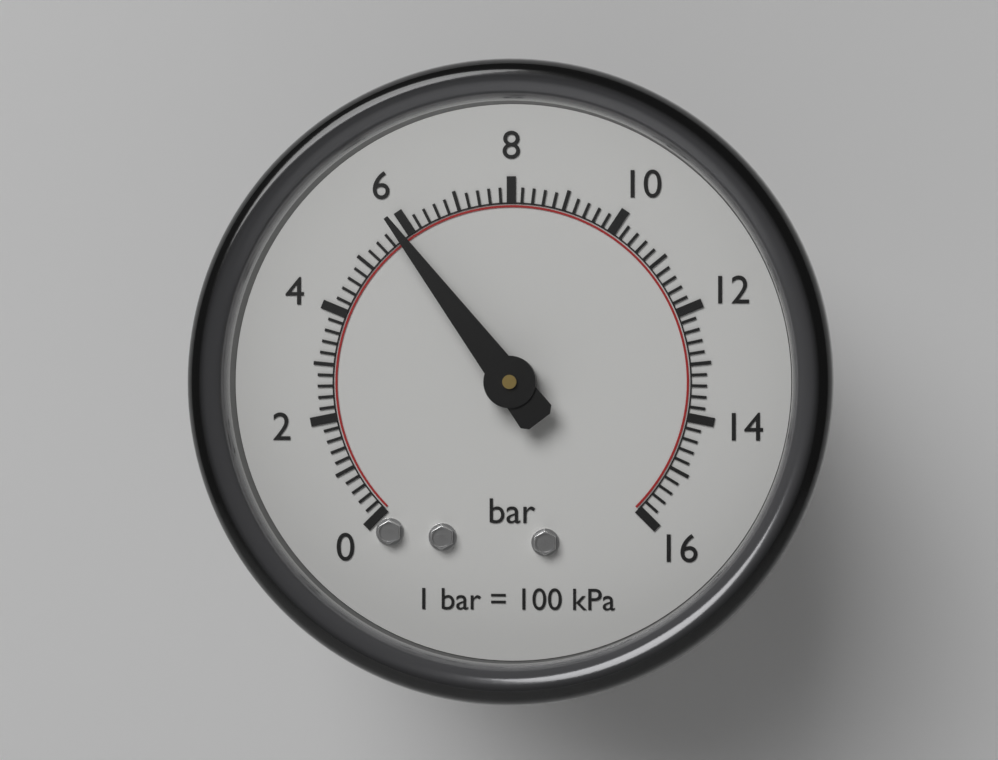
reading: 5.8 bar
